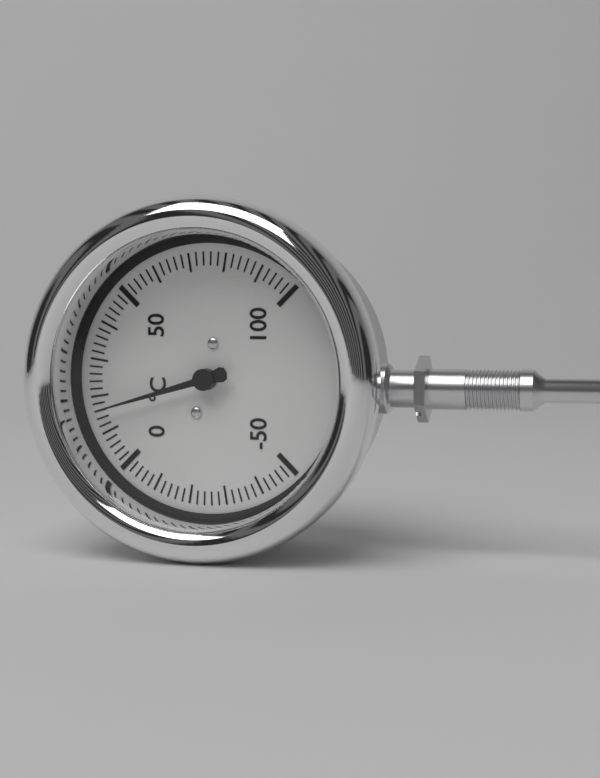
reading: 16 °C
